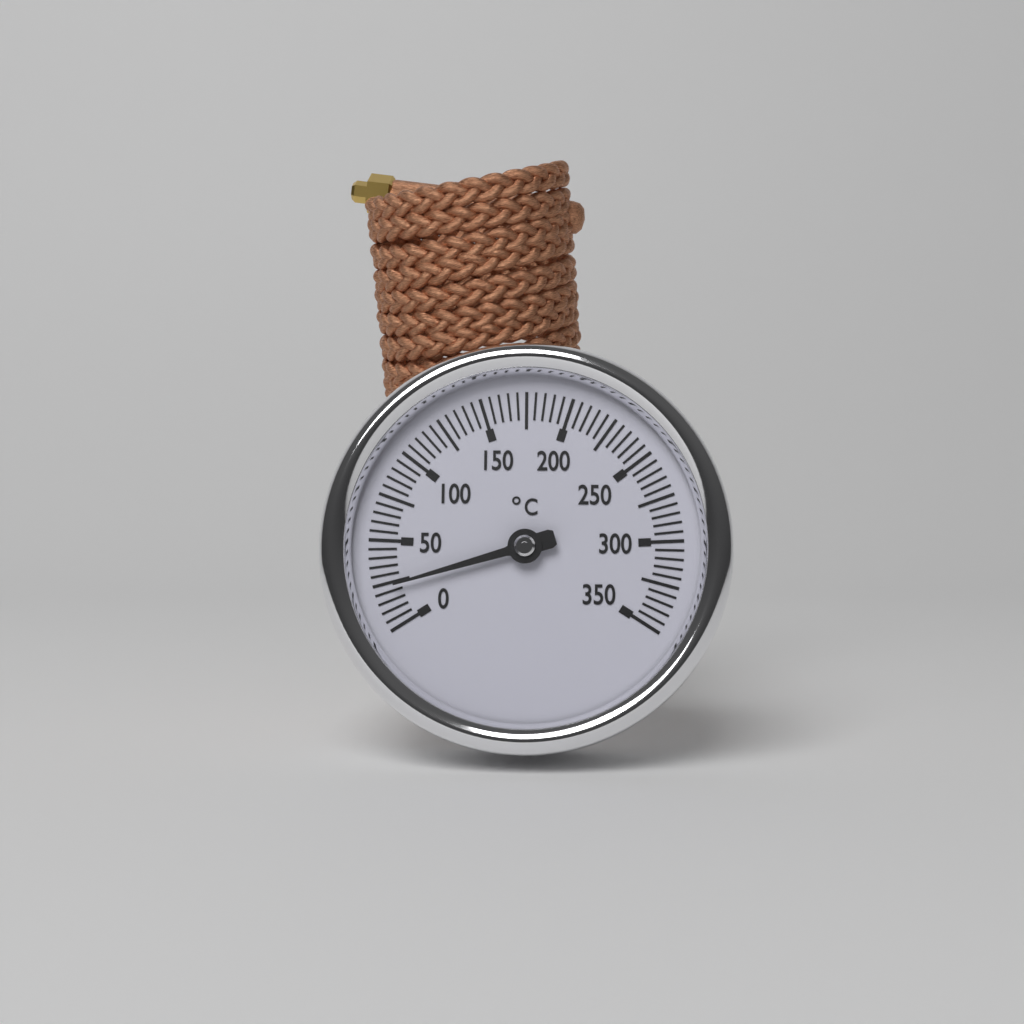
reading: 23 °C
